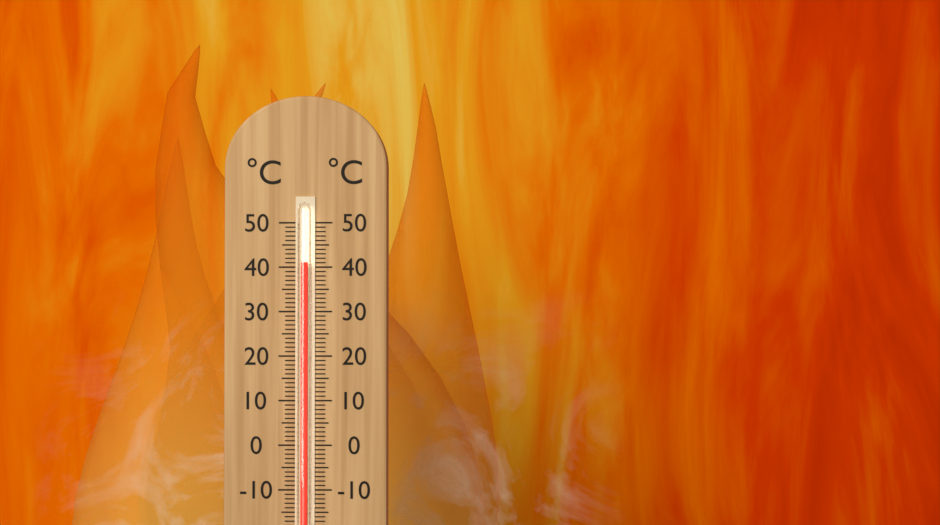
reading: 41 °C
